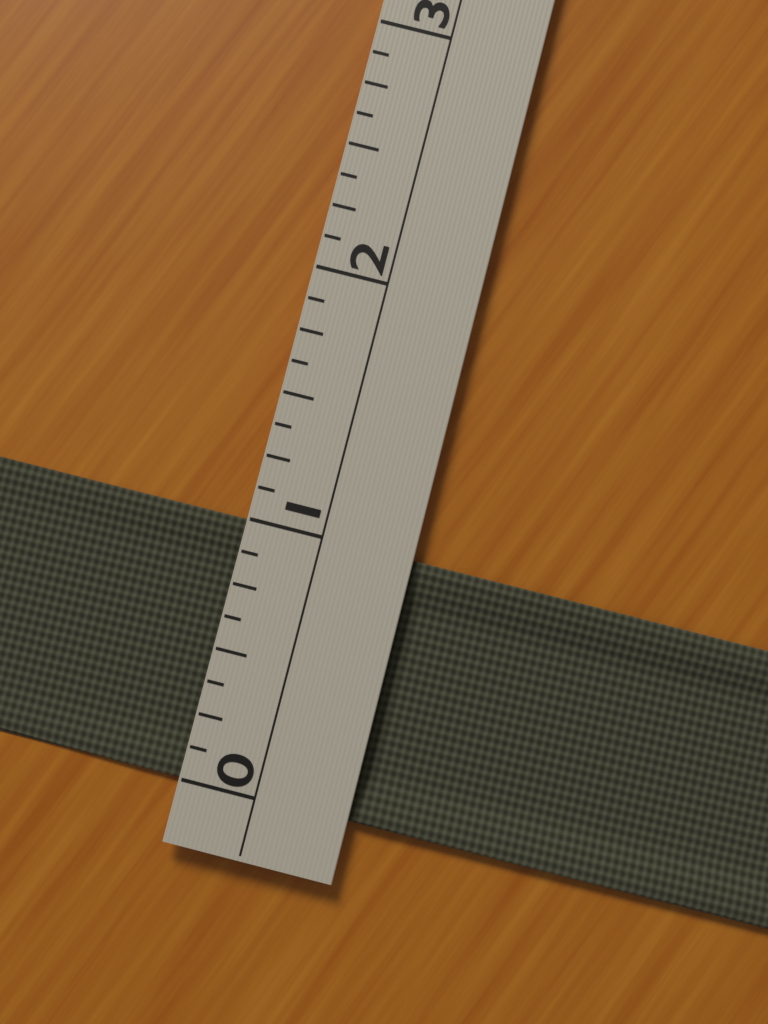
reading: 1.000 (no unit)
